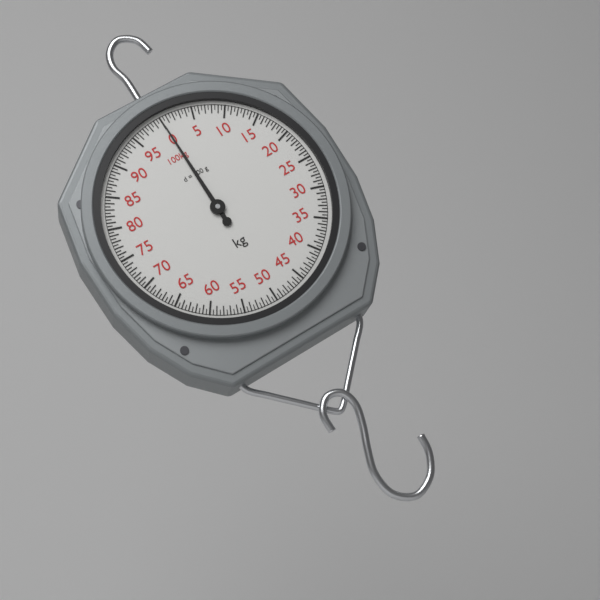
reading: 0.0 kg
